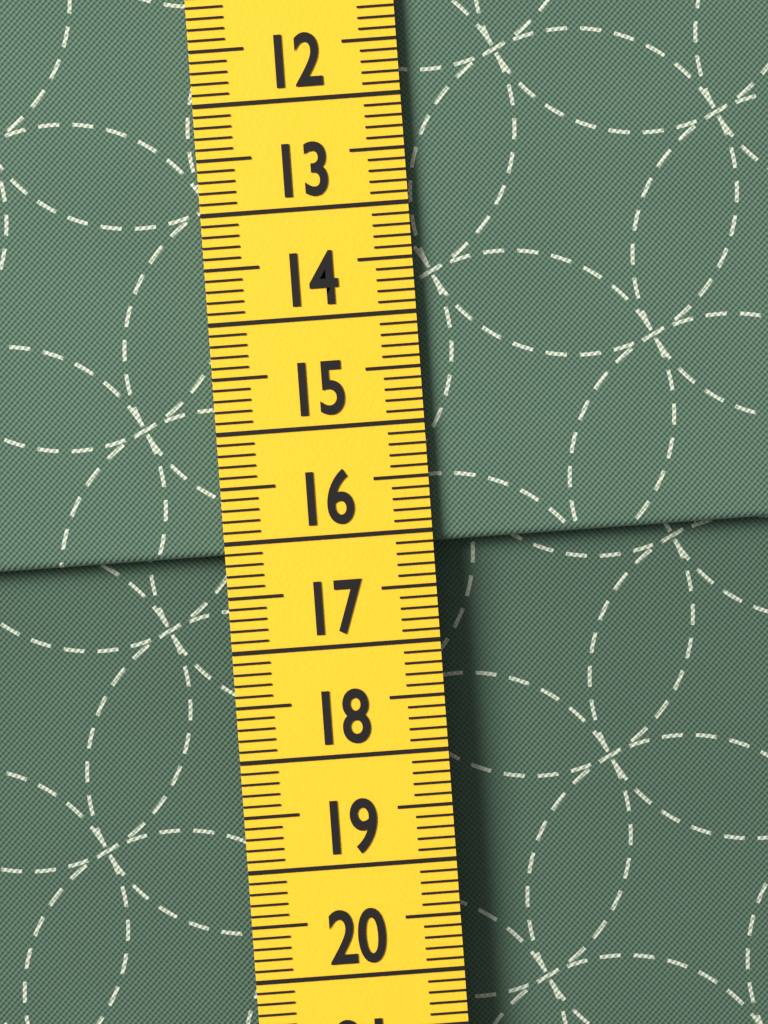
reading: 16.1 cm
